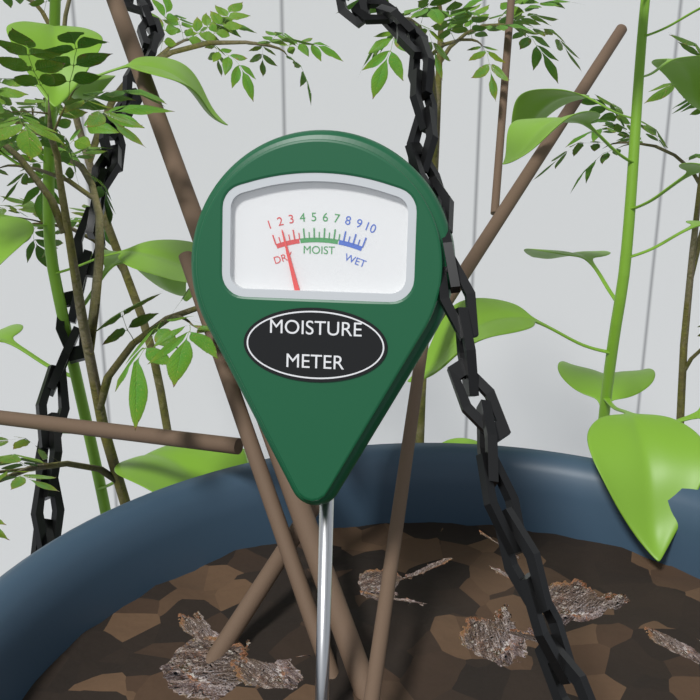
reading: 2.0 (no unit)
